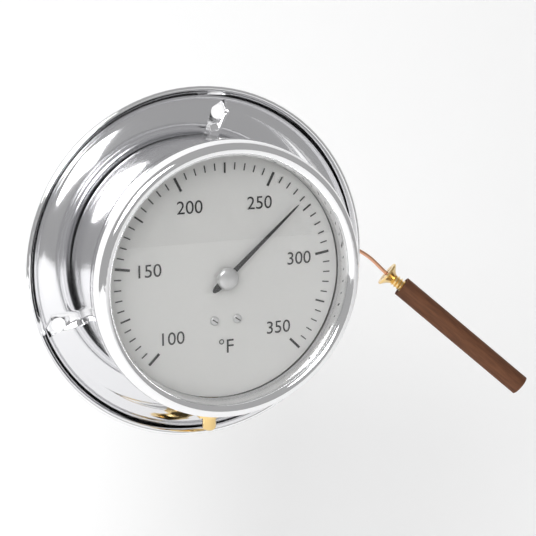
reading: 270 °F
